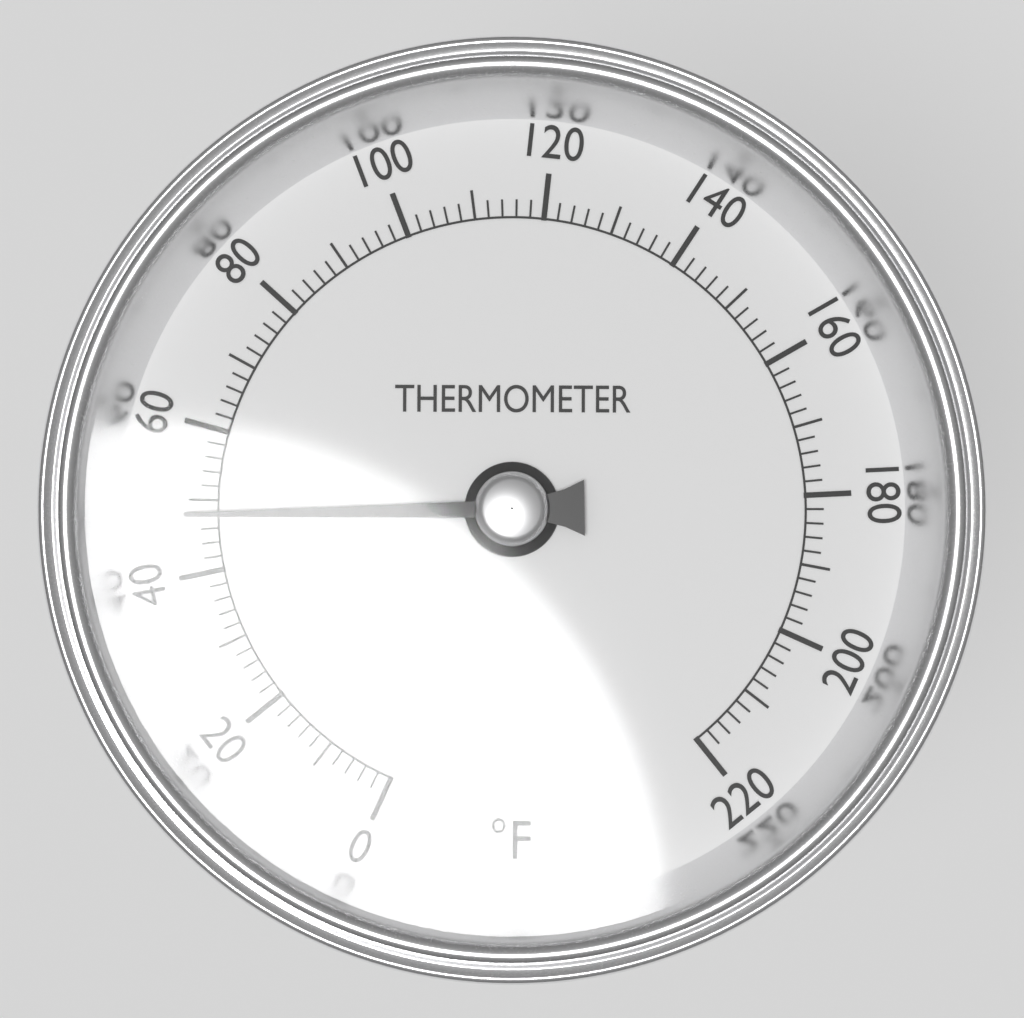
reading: 48 °F
